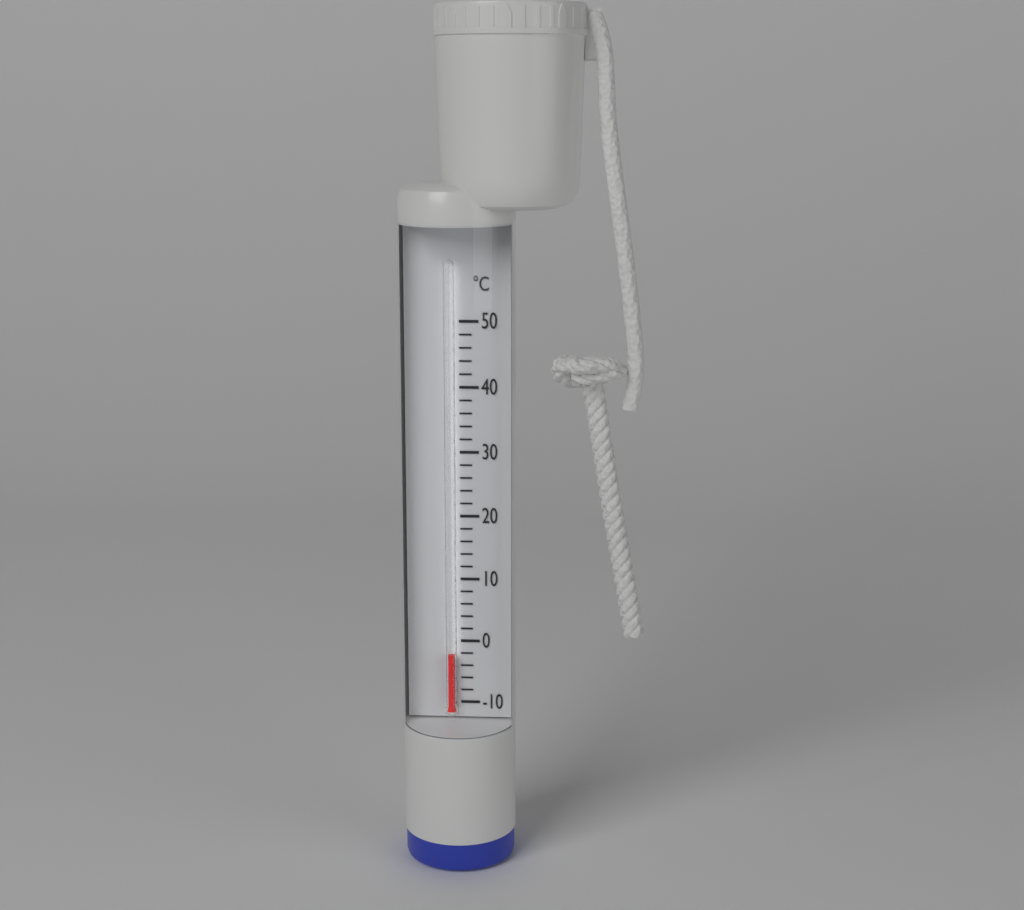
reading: -2 °C
